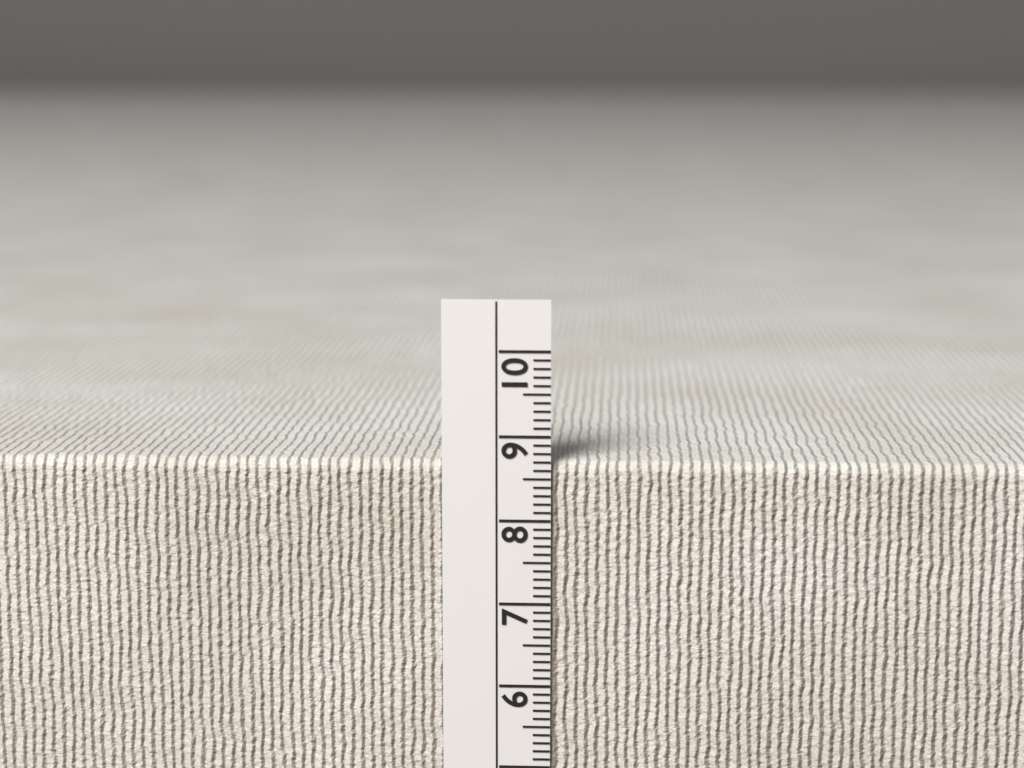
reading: 8.7 cm
